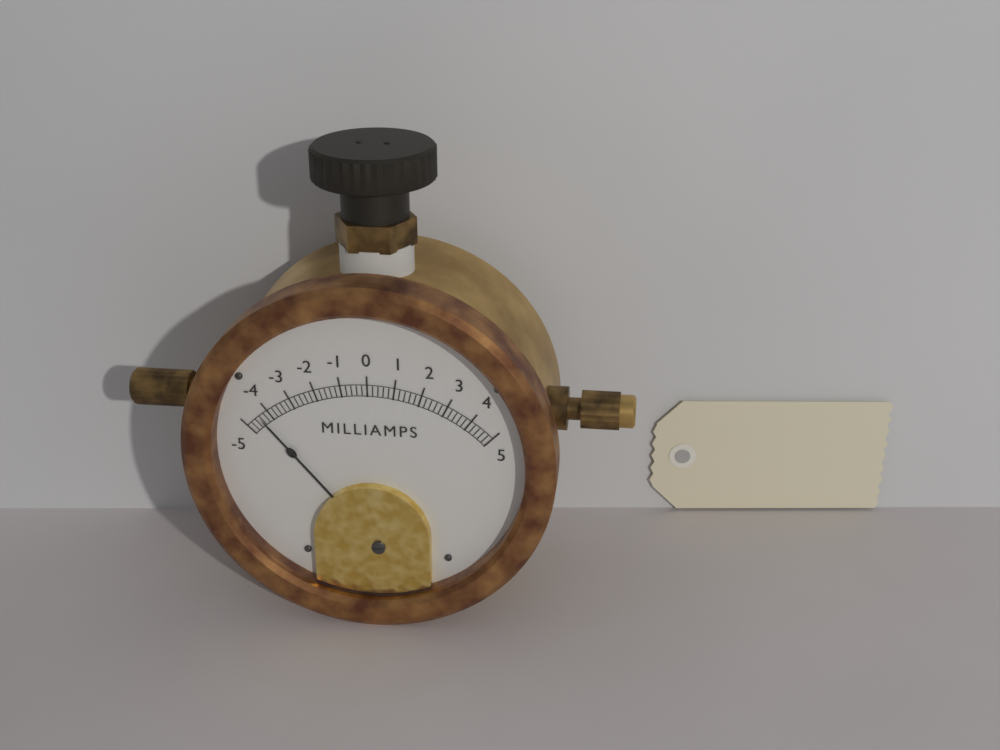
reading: -4.4 mA
